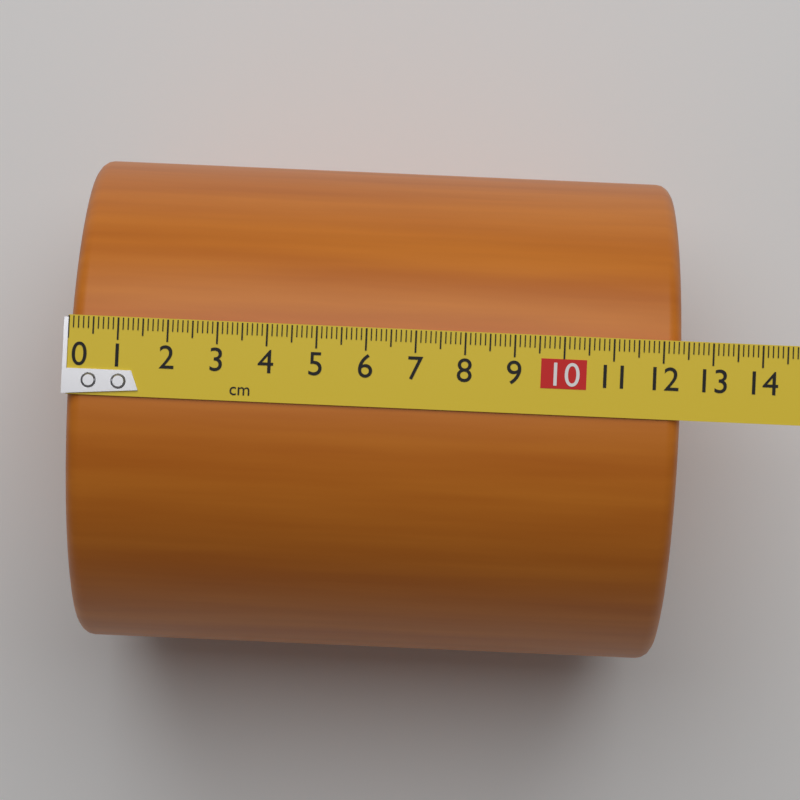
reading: 12.4 cm
